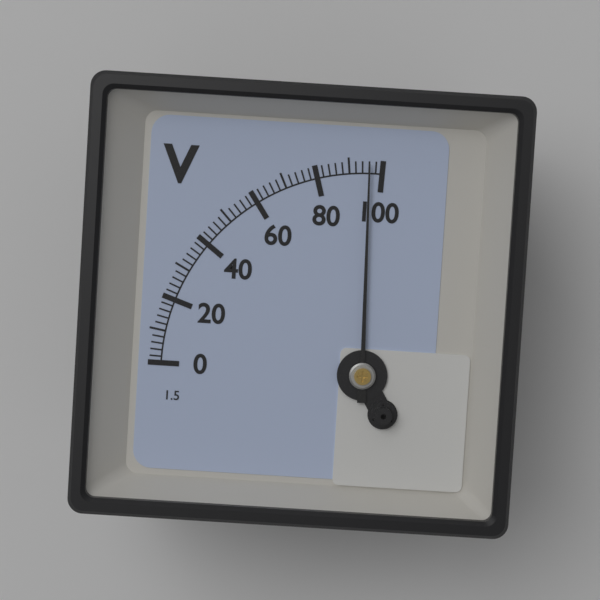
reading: 96 V
